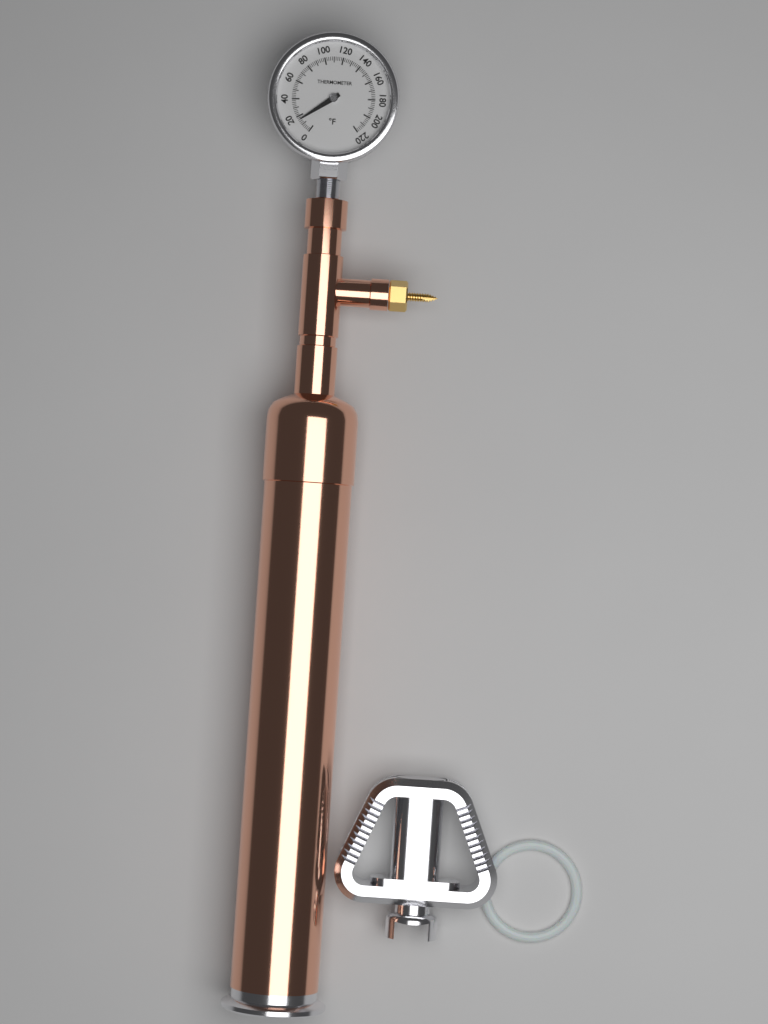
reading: 16 °F
